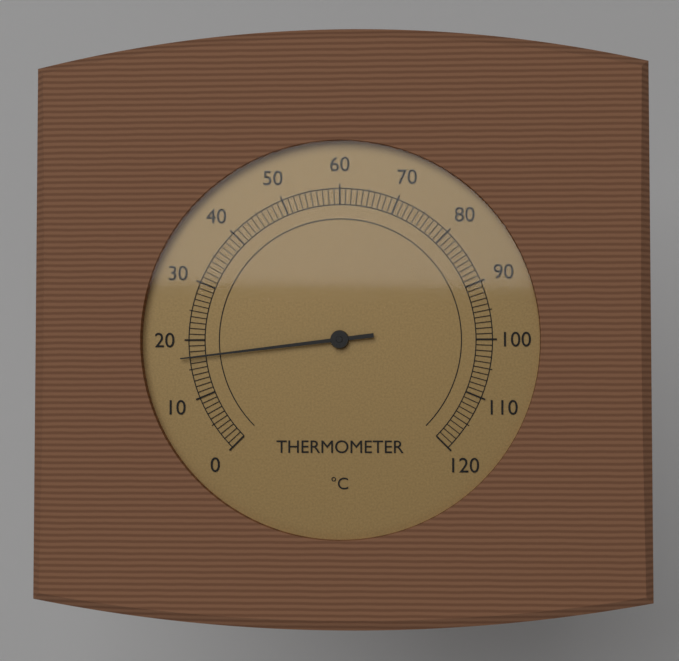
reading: 17 °C
